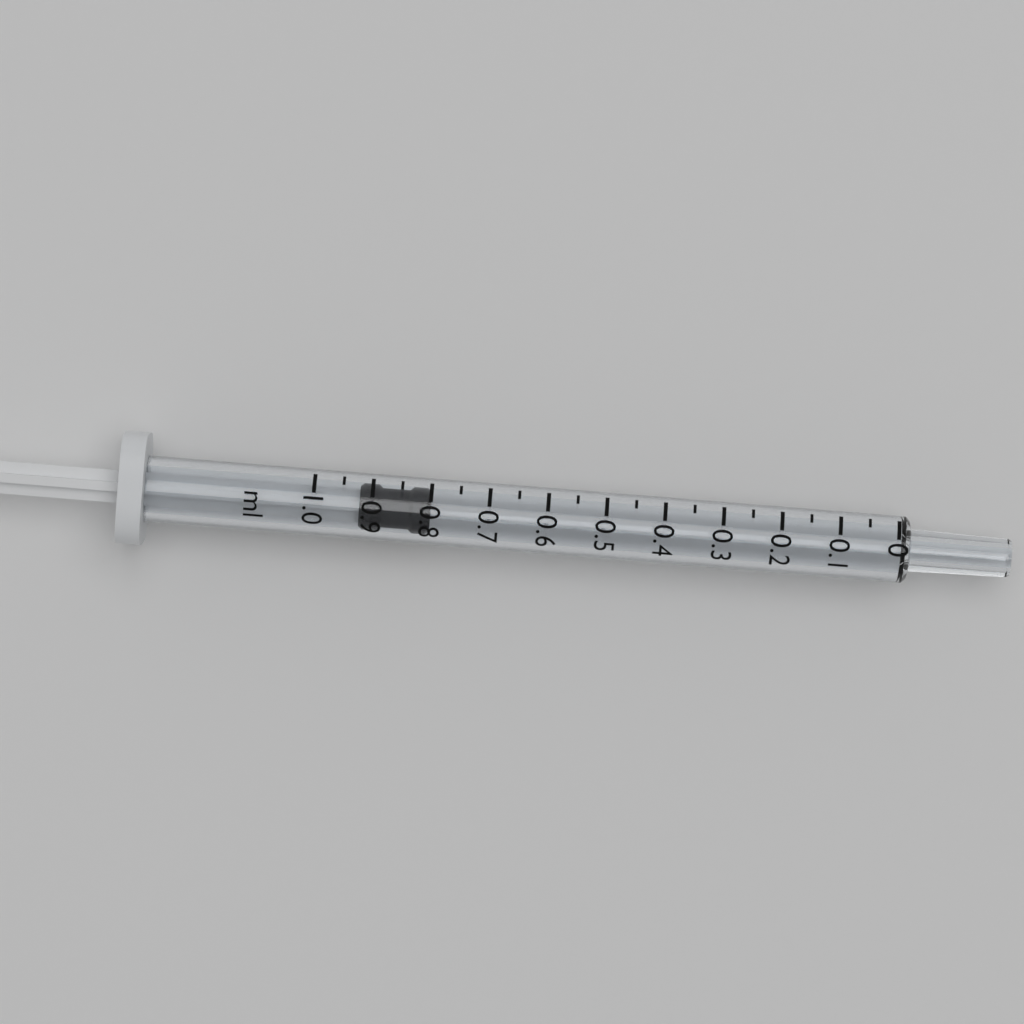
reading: 0.80 ml
